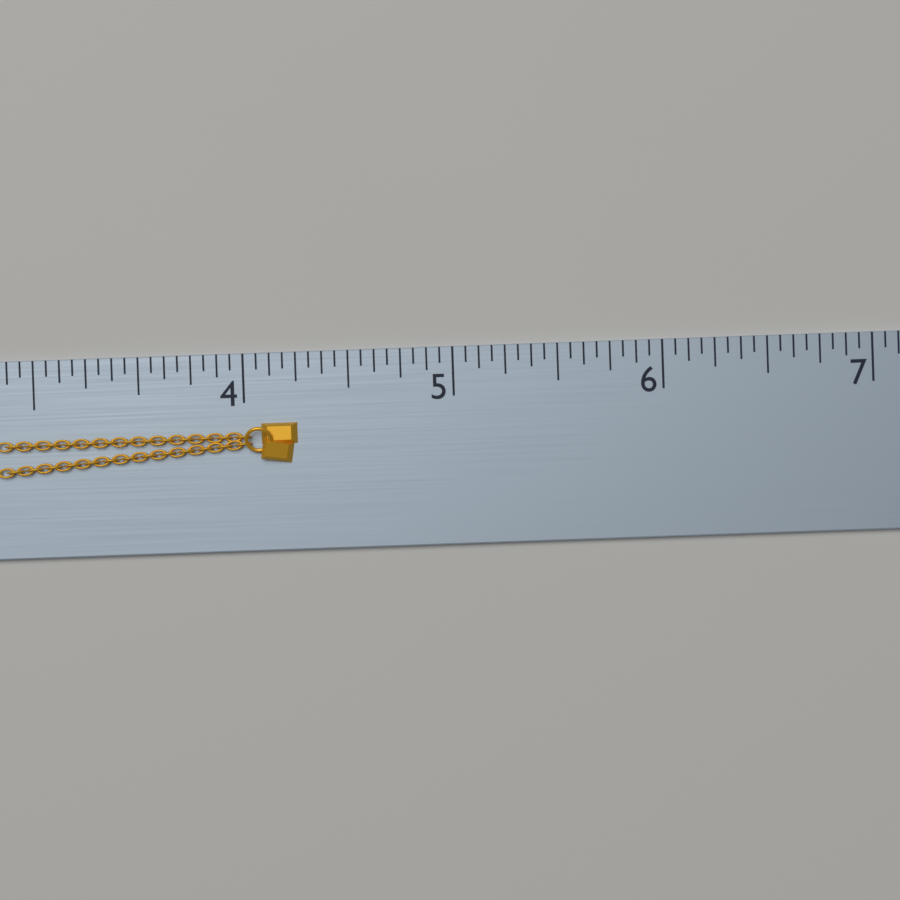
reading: 4.2500 (no unit)
